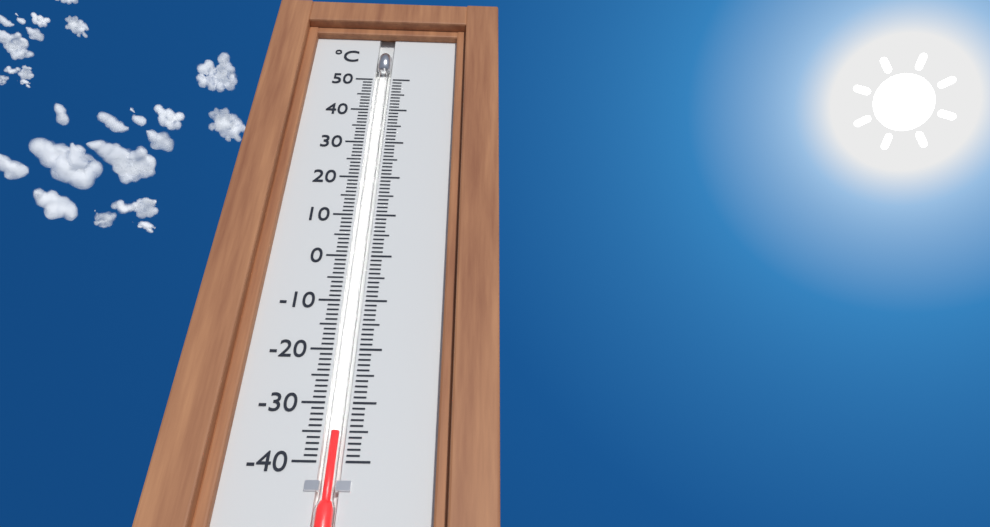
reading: -35 °C
